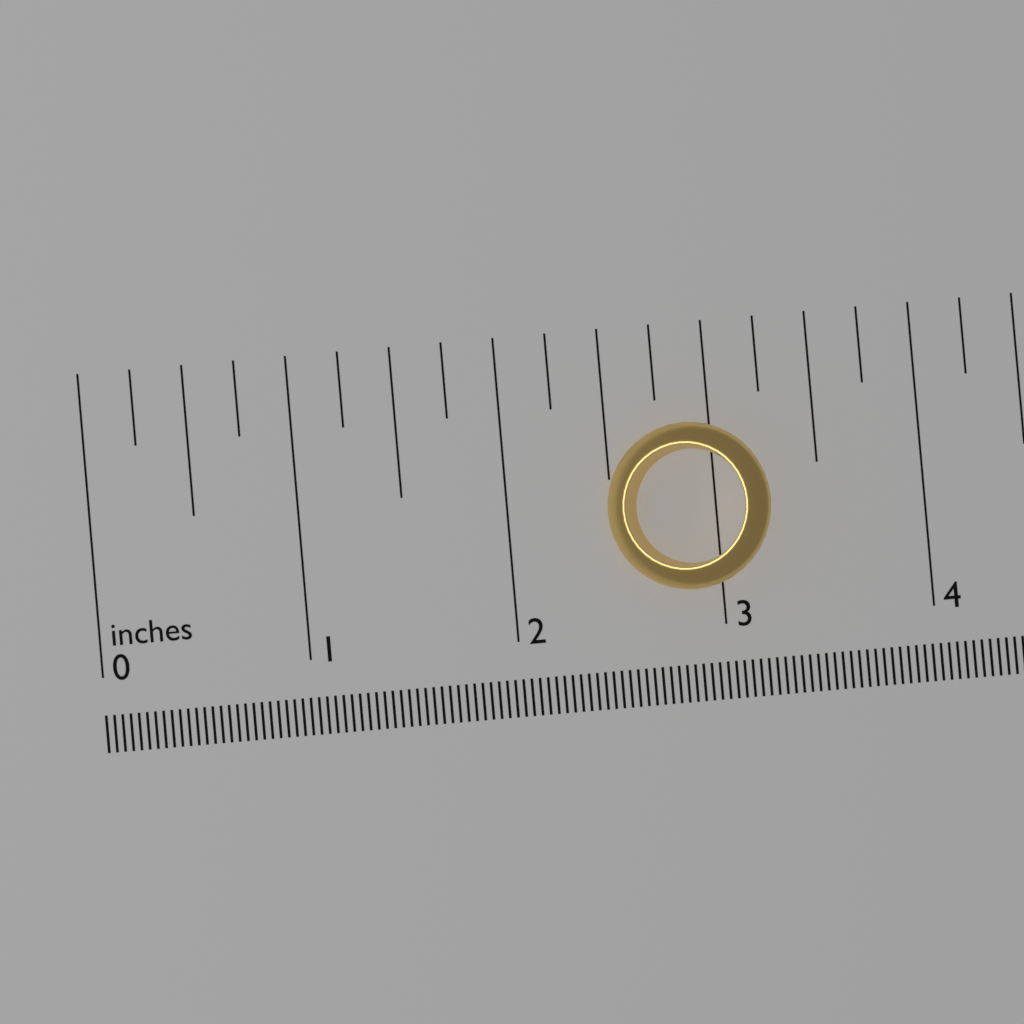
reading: 3.25 in
